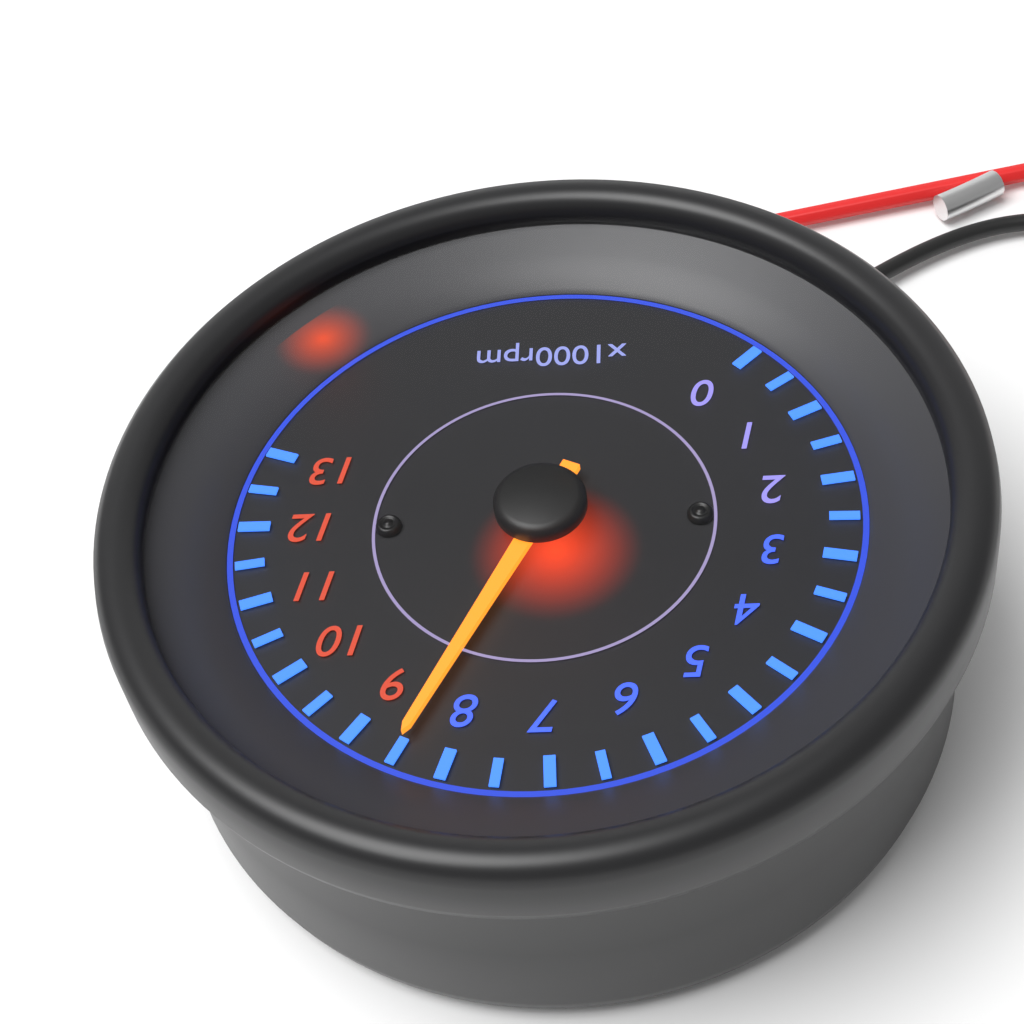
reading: 8500 rpm
